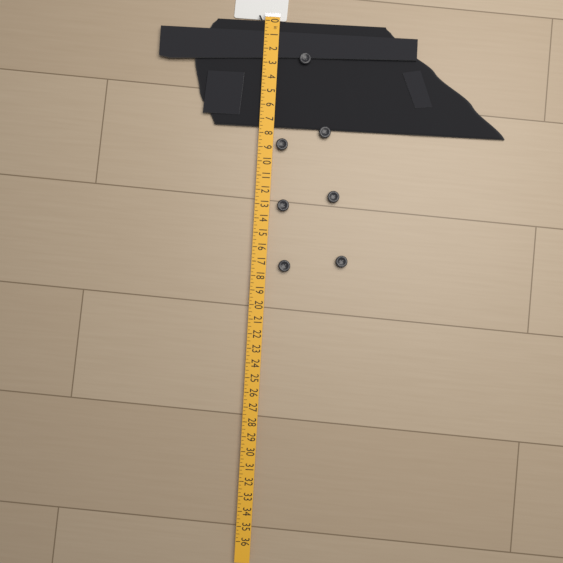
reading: 7.50 in
